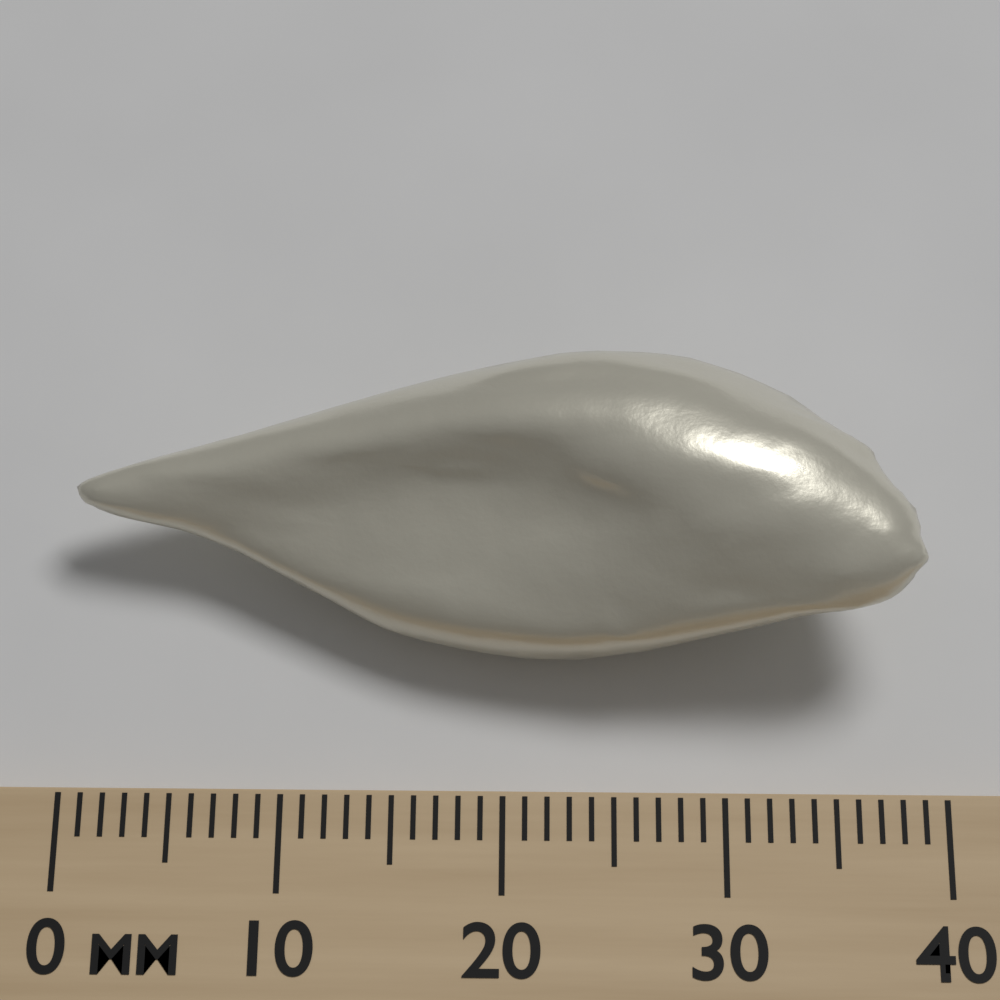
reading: 39 mm
